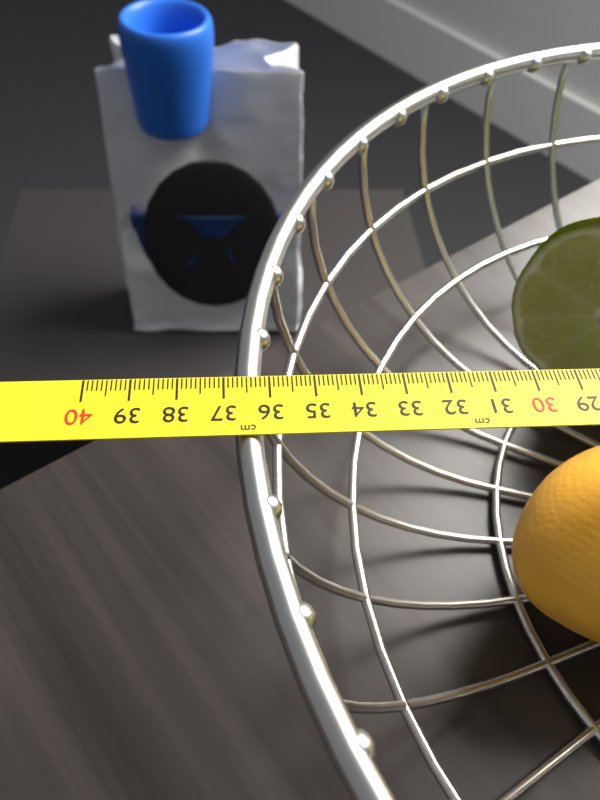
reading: 36.8 cm
